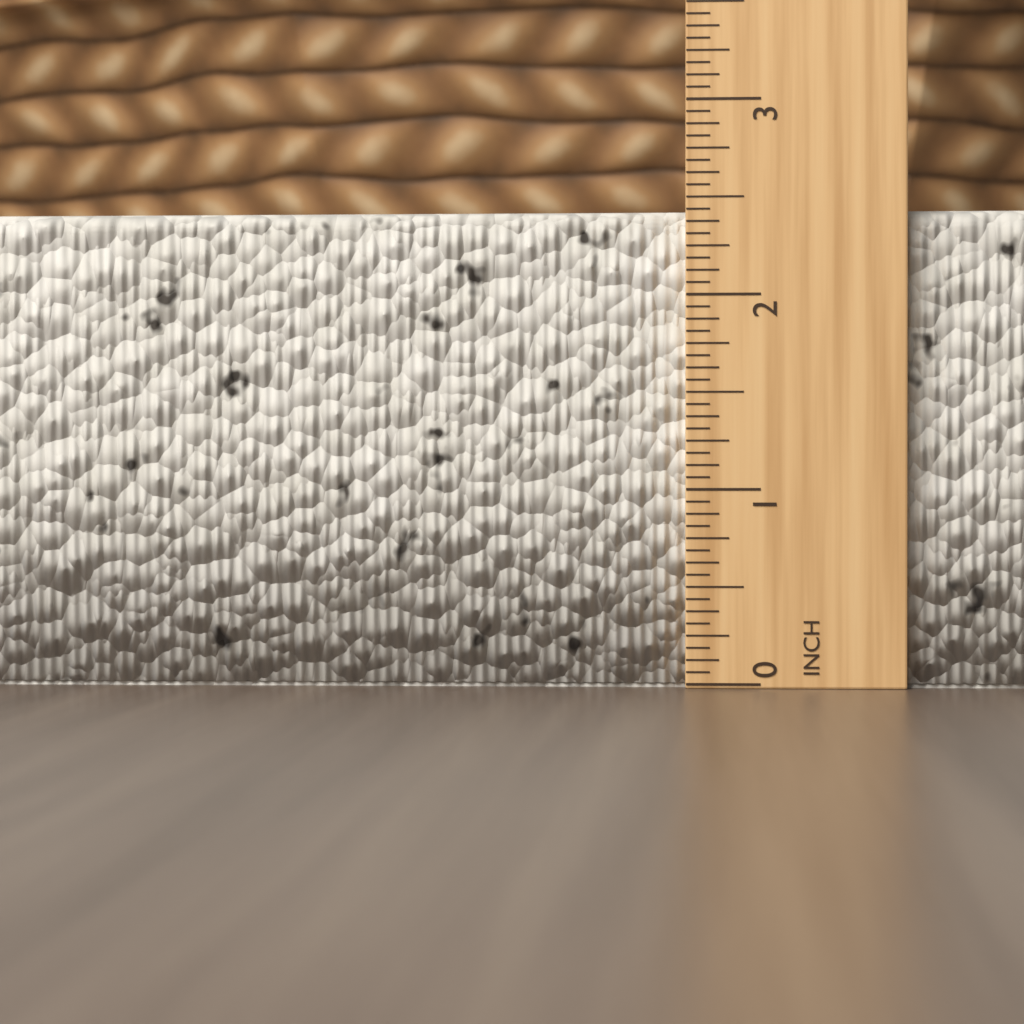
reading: 2.4375 in
